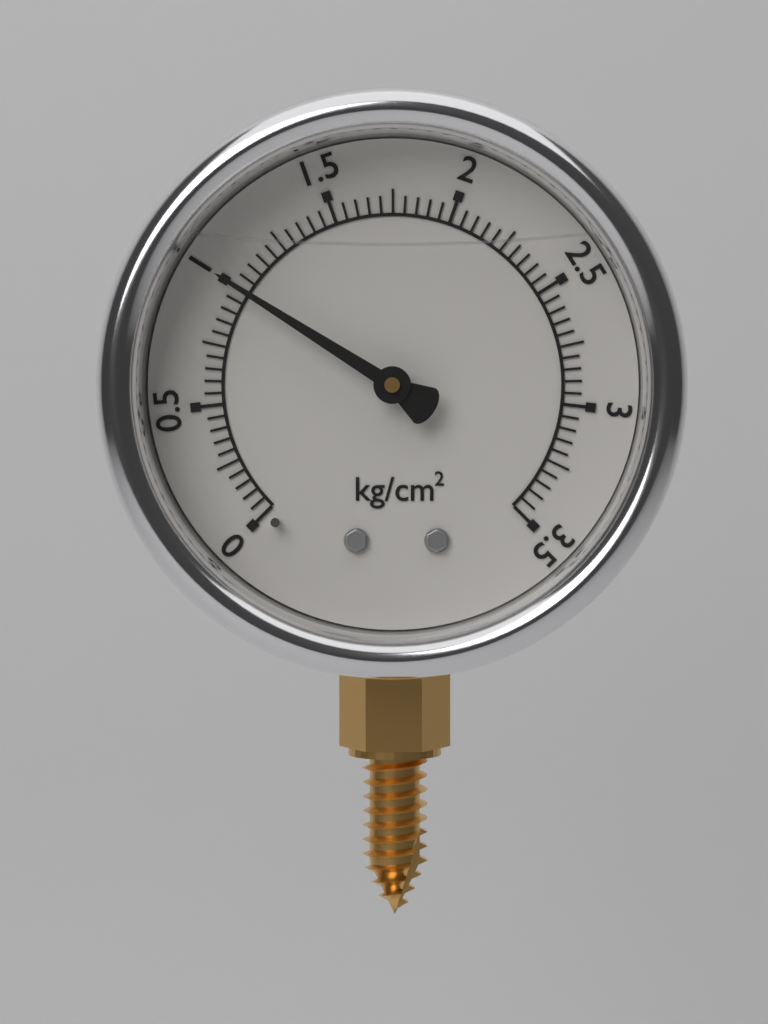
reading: 1.00 kg/cm²
